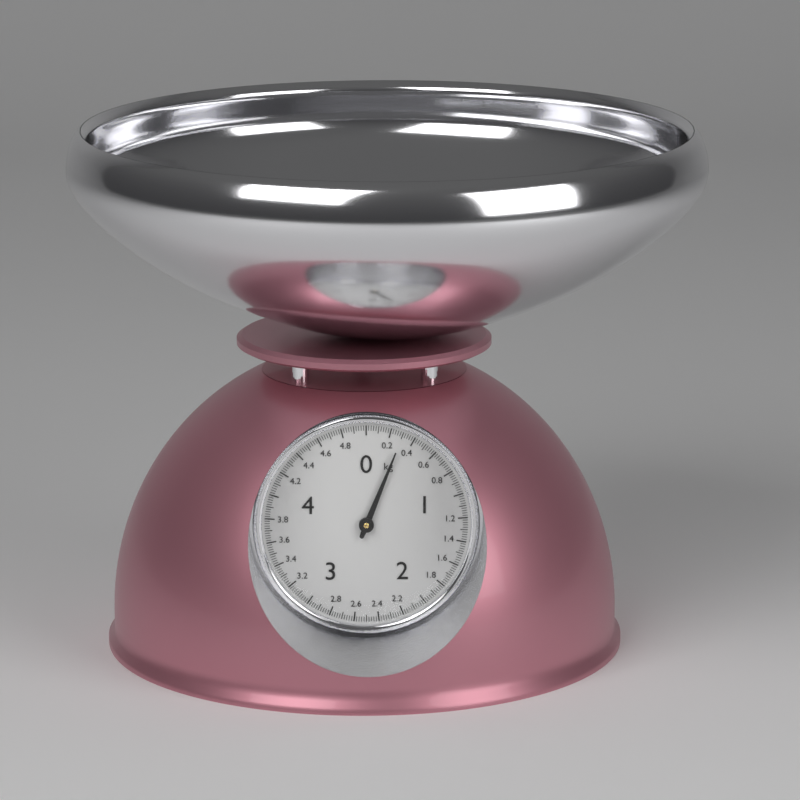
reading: 0.30 kg
